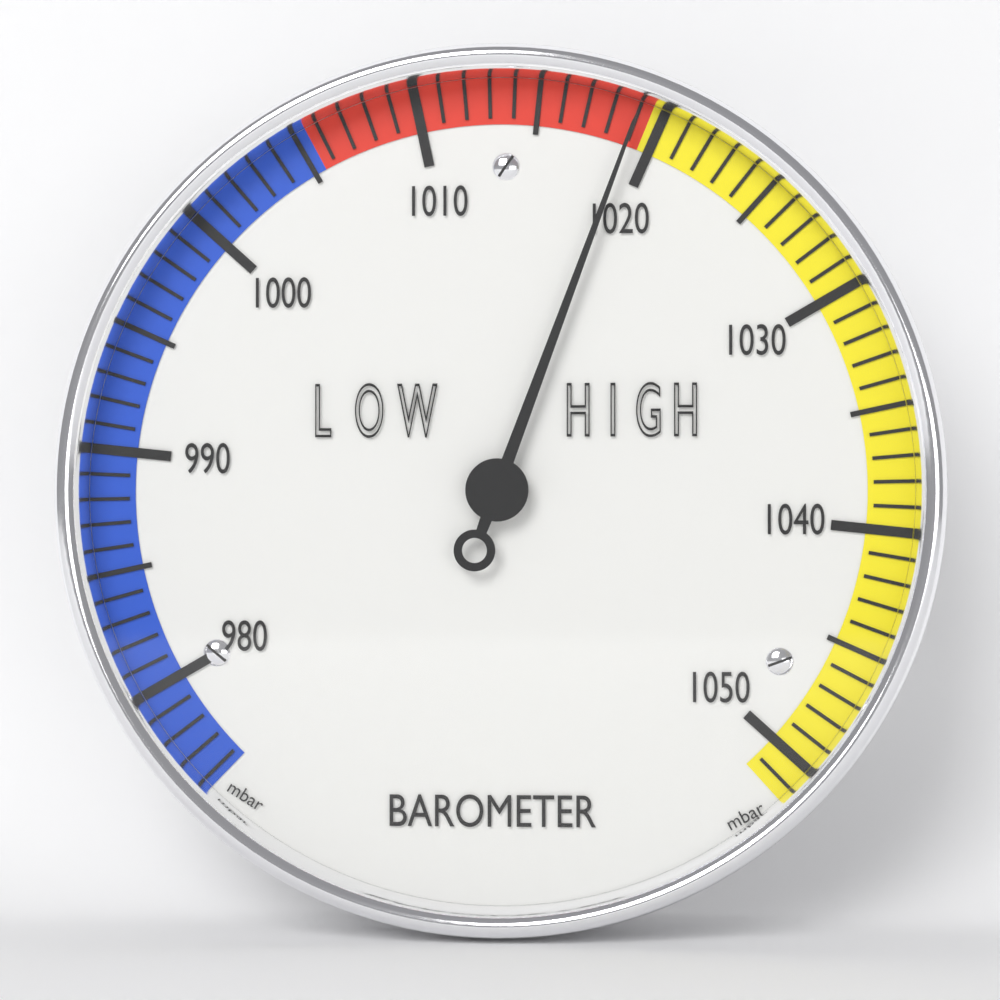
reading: 1019 mbar
